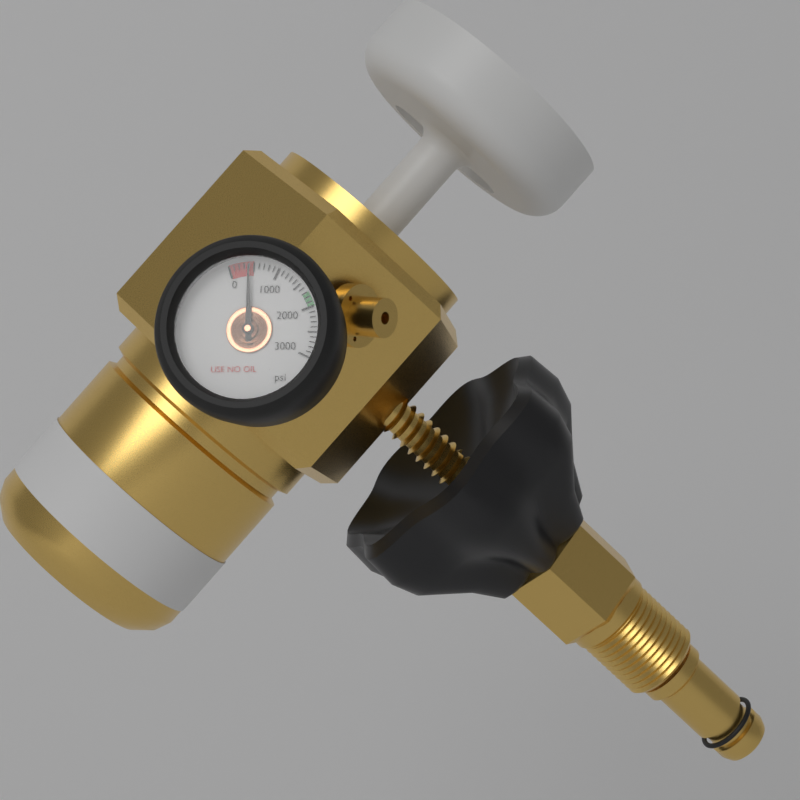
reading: 400 psi
